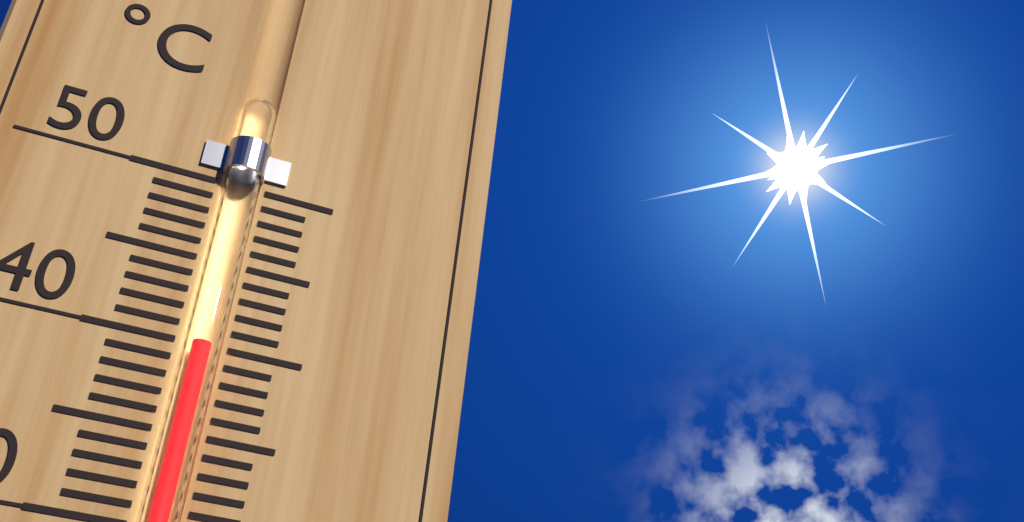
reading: 40 °C
